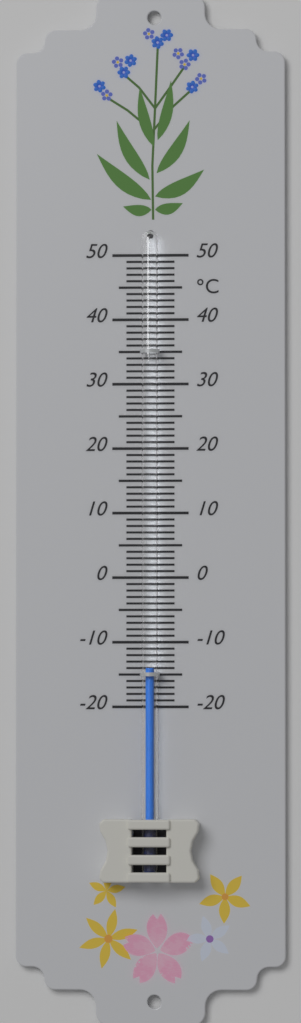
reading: -14 °C
